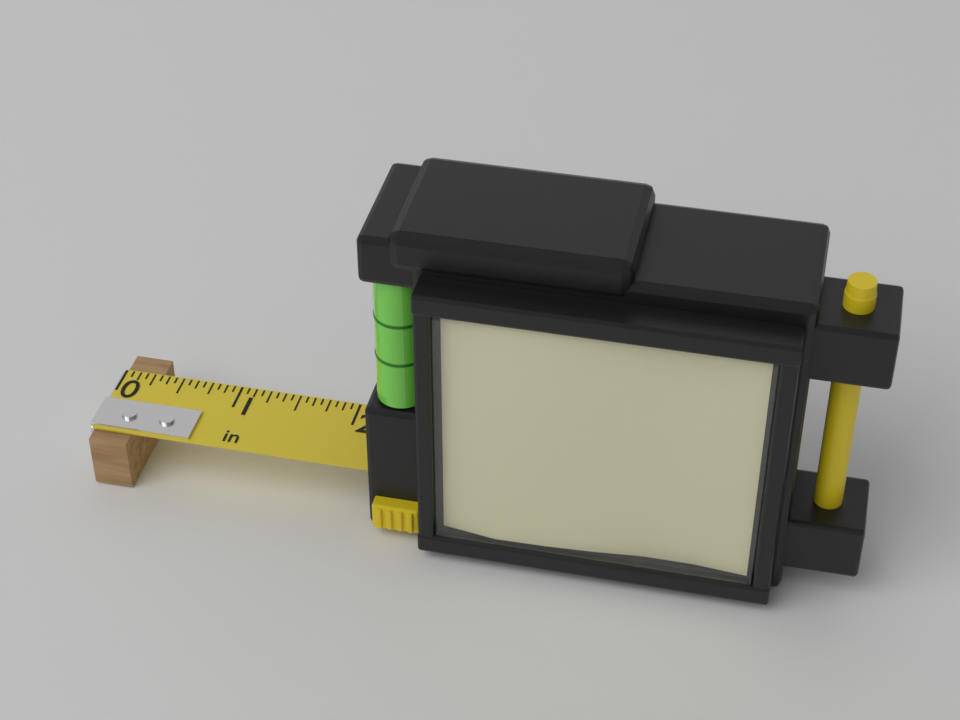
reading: 0.3125 in
